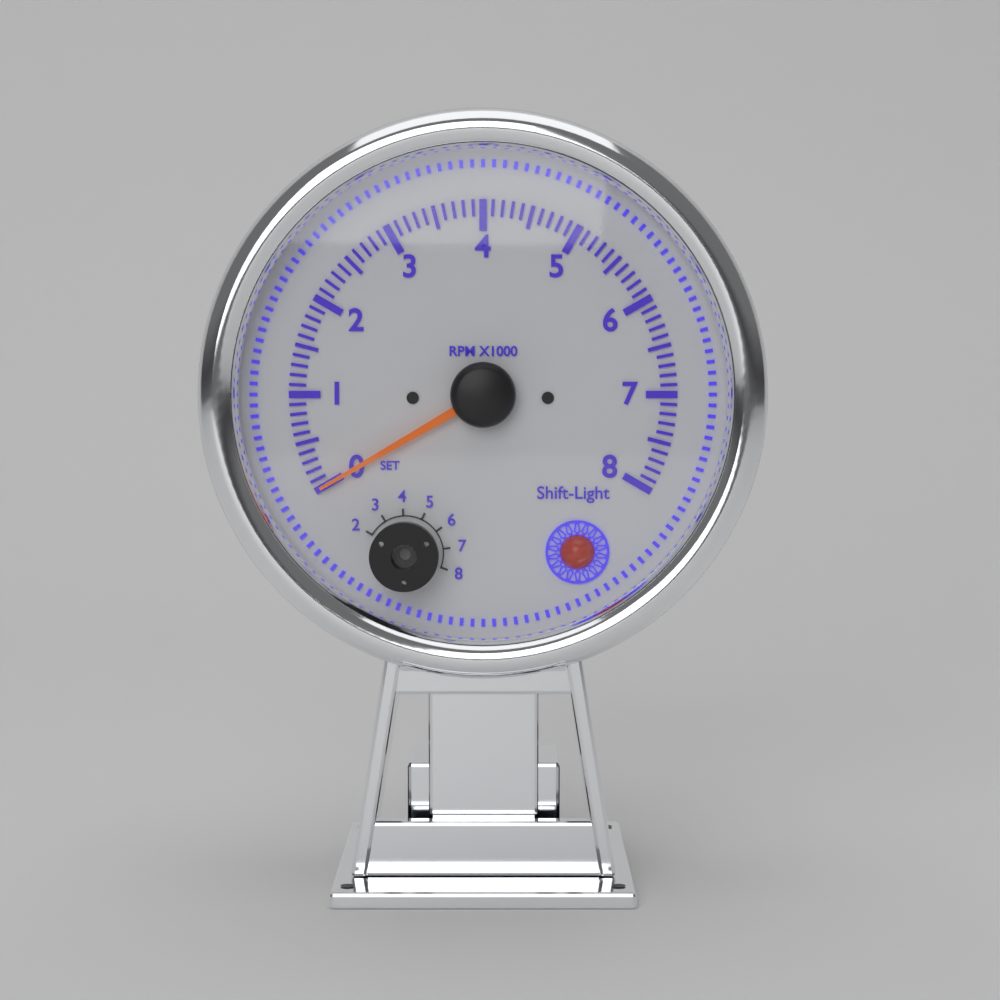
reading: 0 RPM
